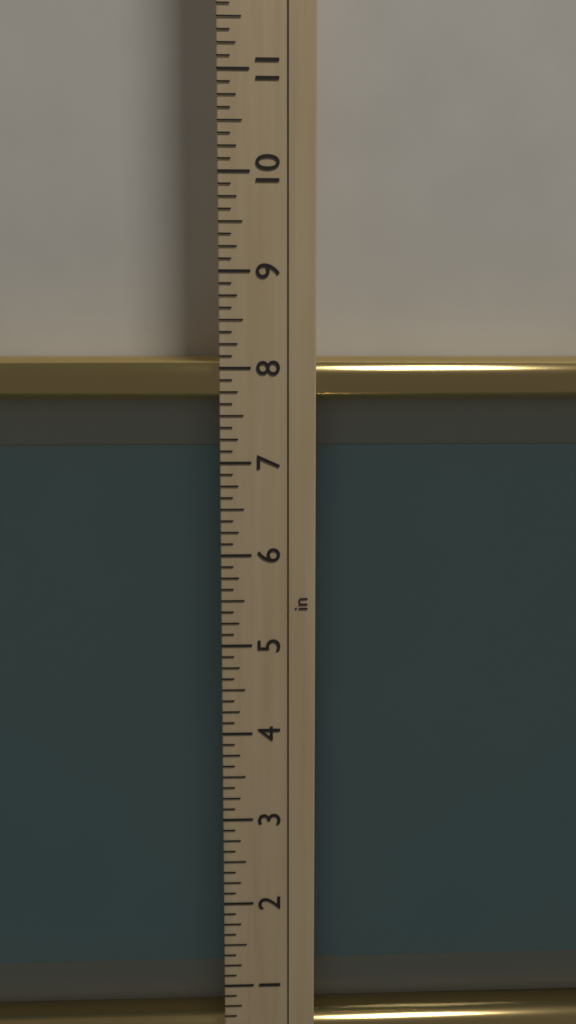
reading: 8.125 in
